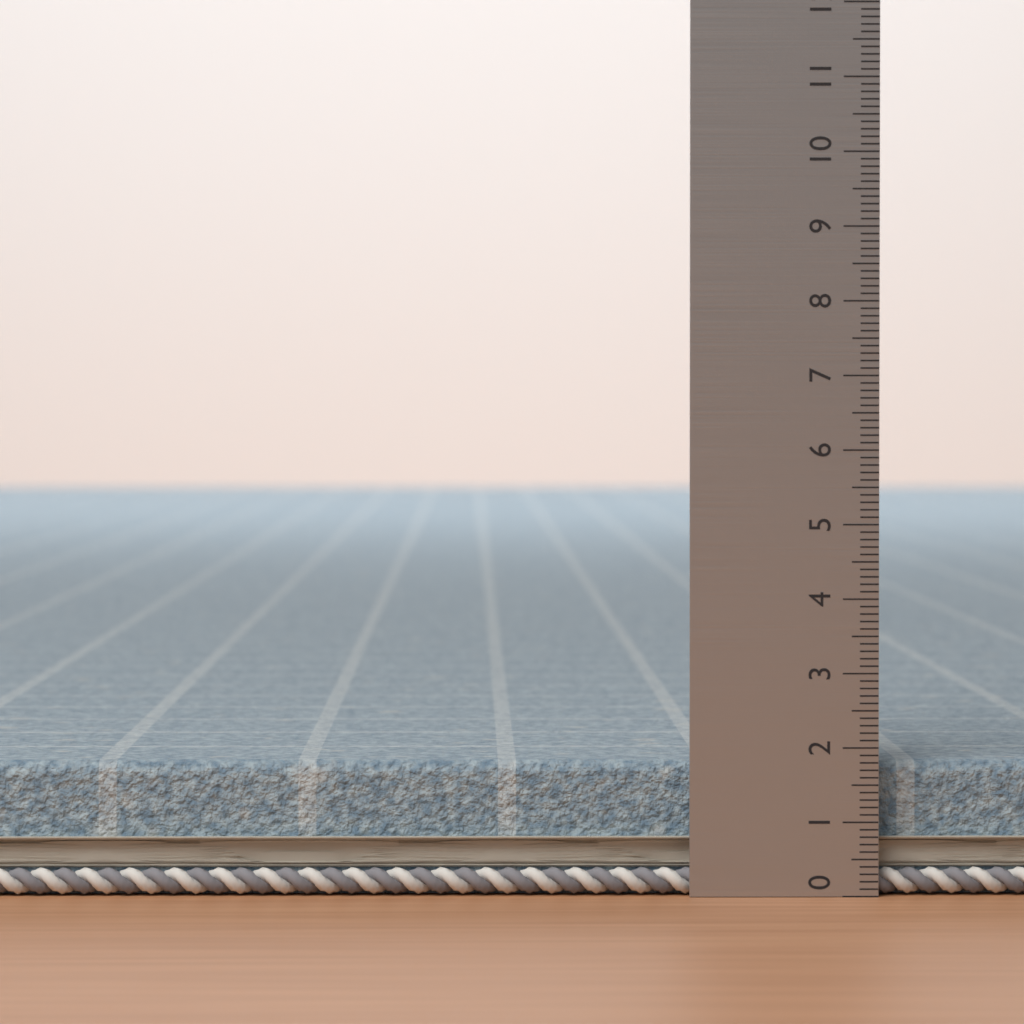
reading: 1.8 (no unit)
